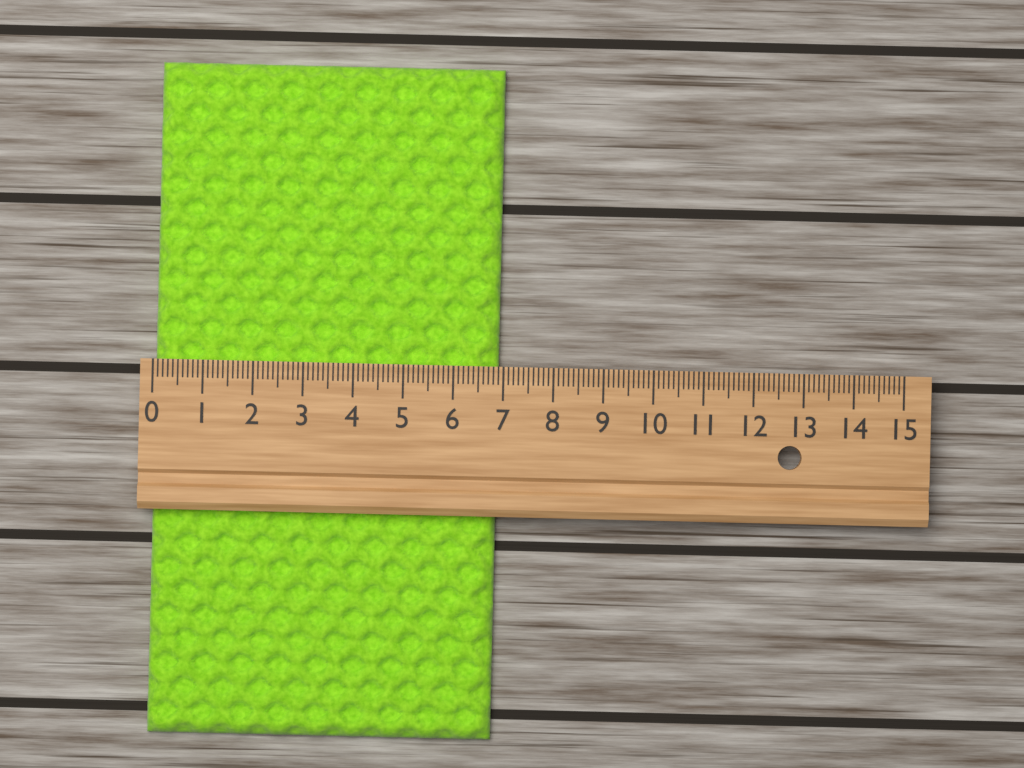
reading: 6.9 (no unit)
